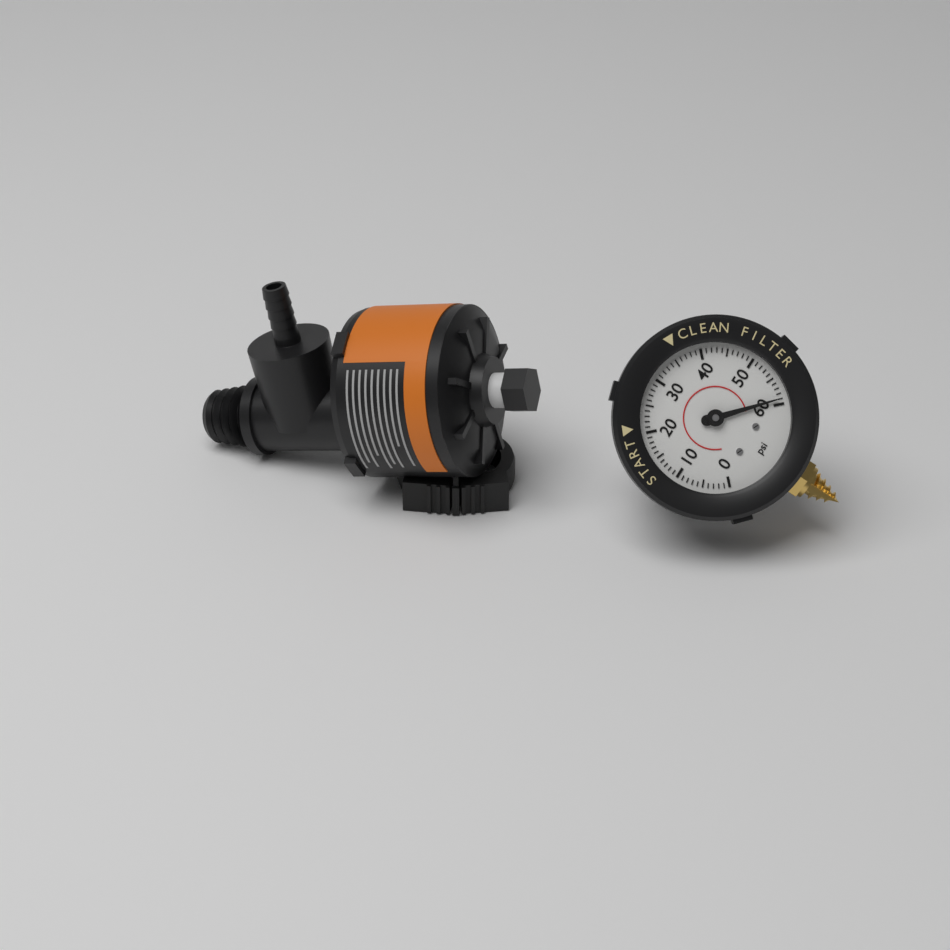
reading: 59 psi
